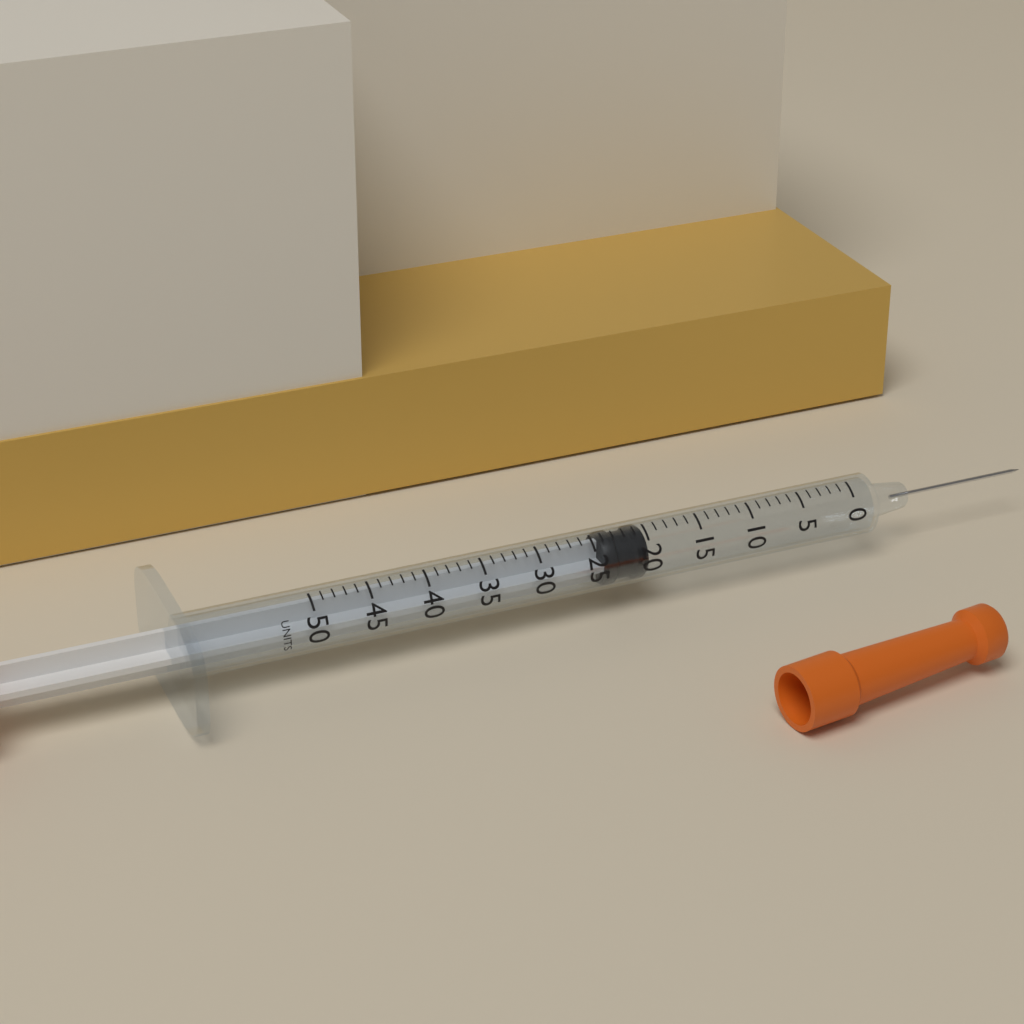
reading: 20 units
